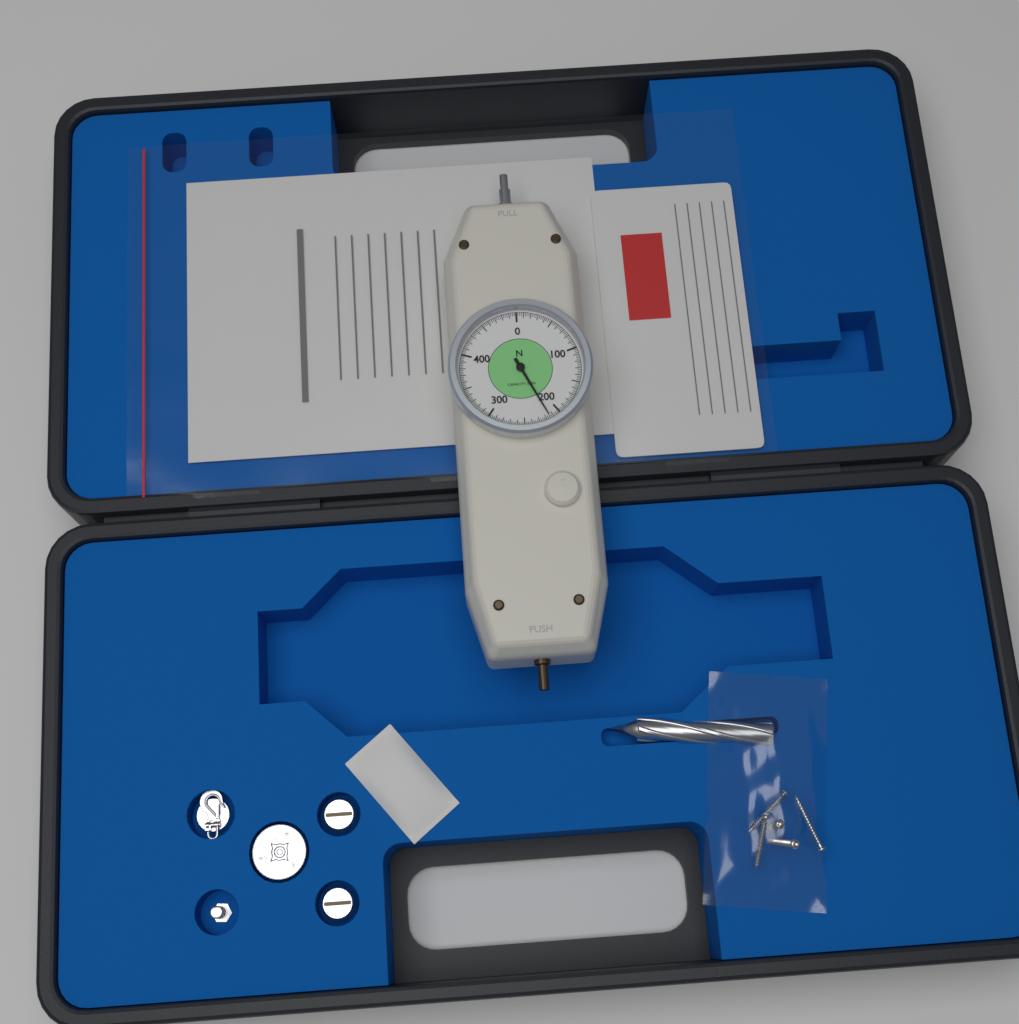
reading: 215.0 N
